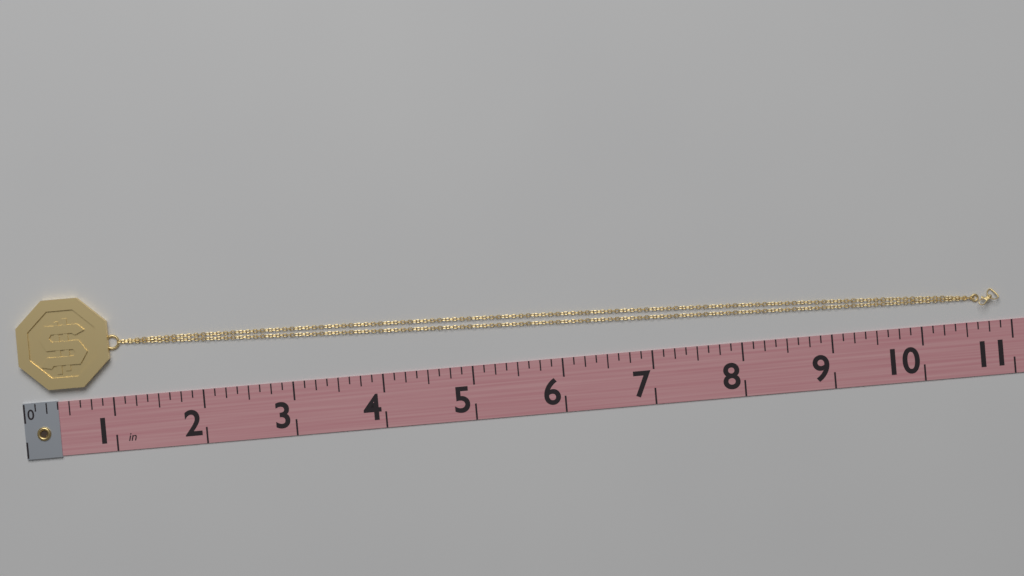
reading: 10.875 in
